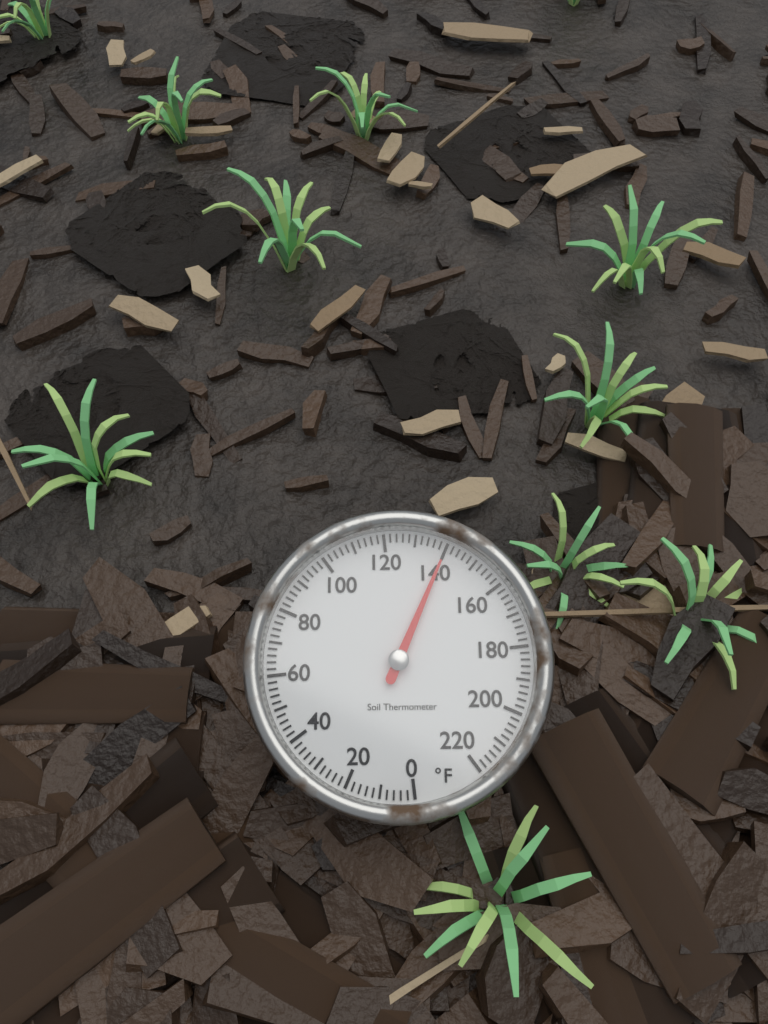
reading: 140 °F
